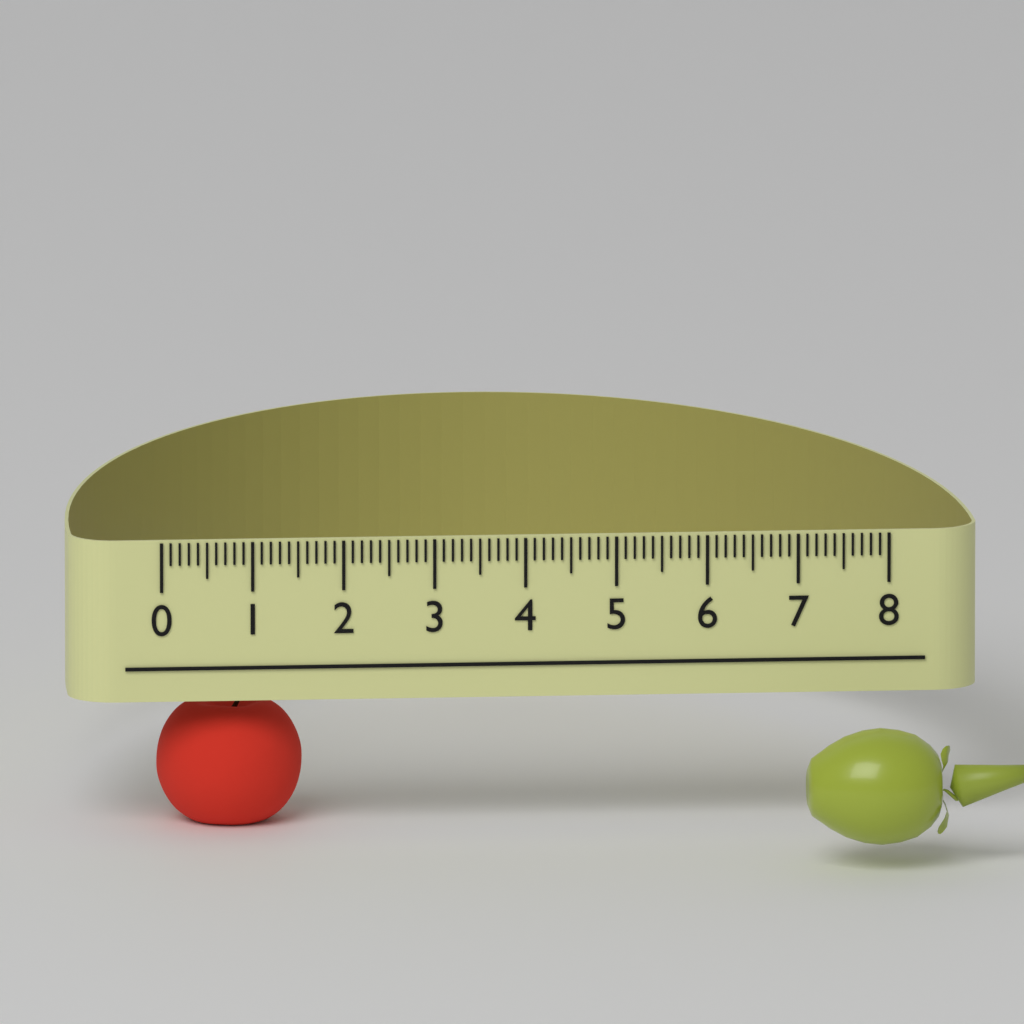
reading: 1.6 (no unit)
